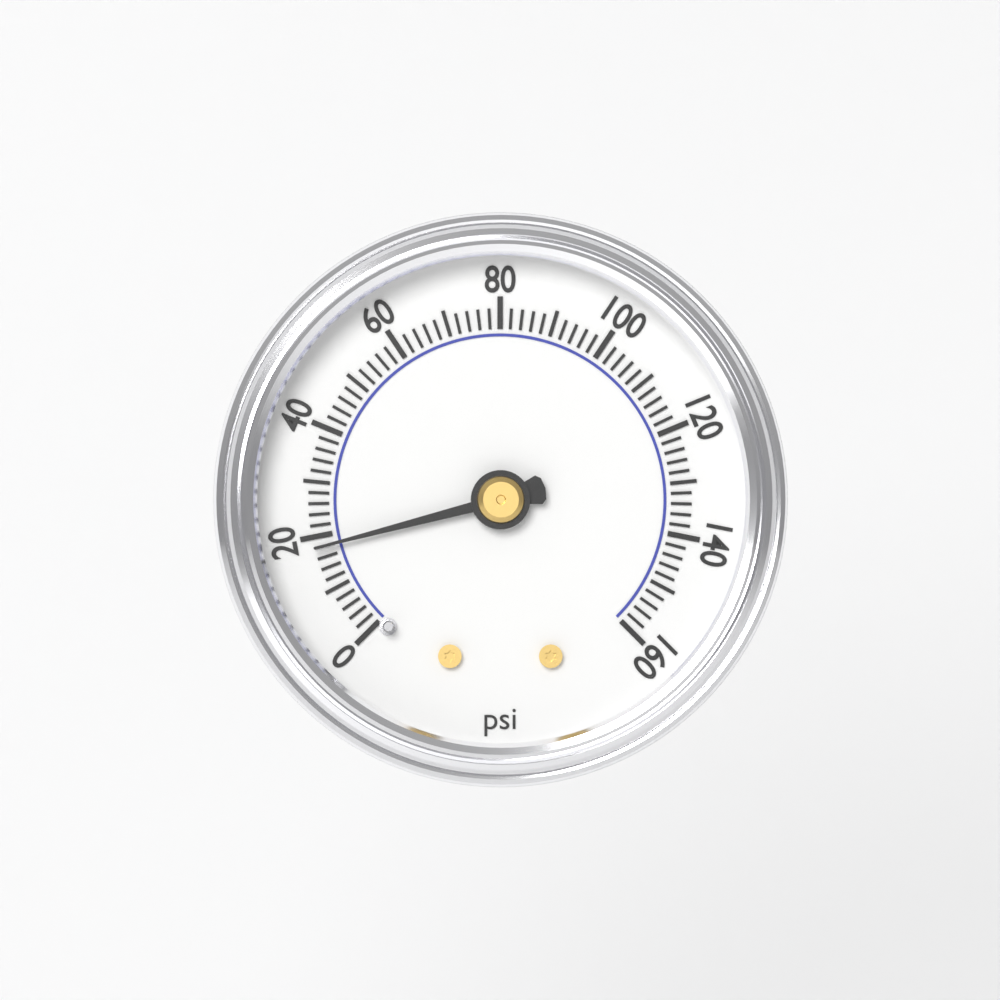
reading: 18 psi
